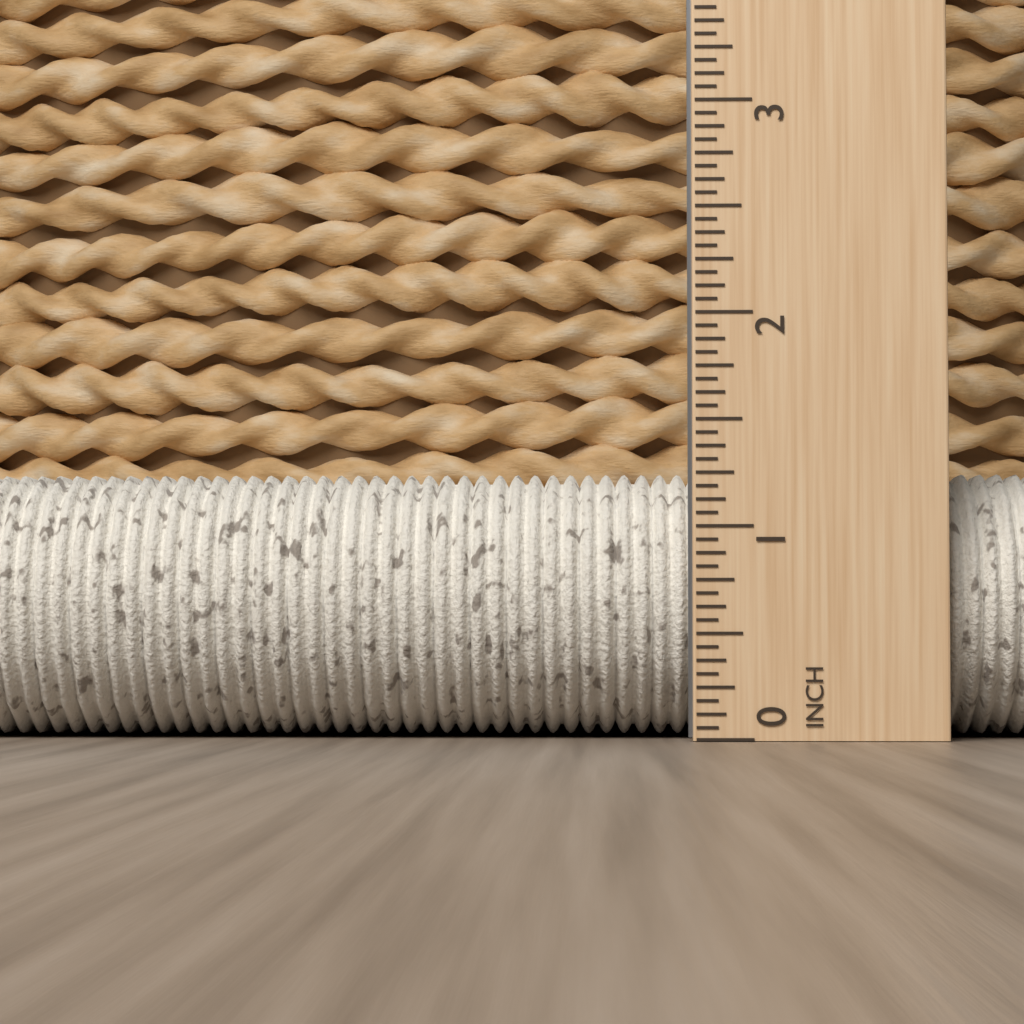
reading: 1.3750 inch
